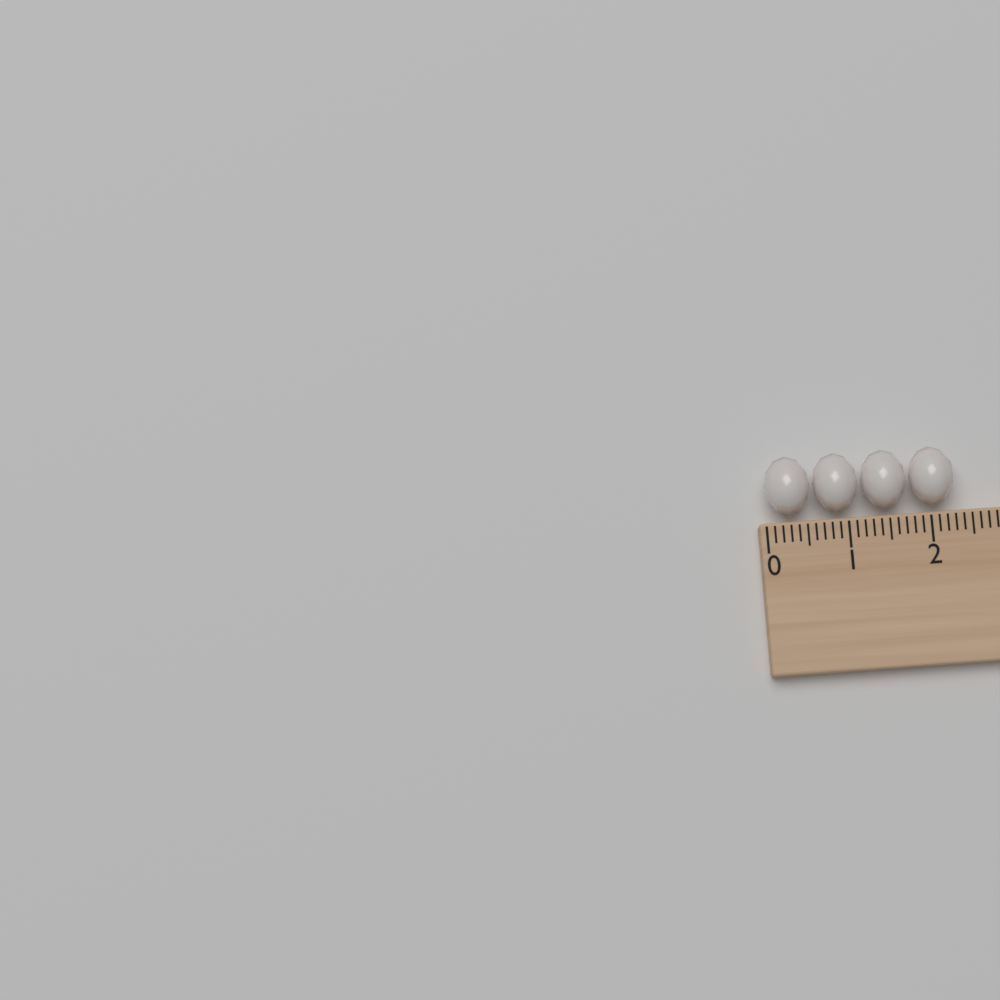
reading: 2.3 (no unit)
